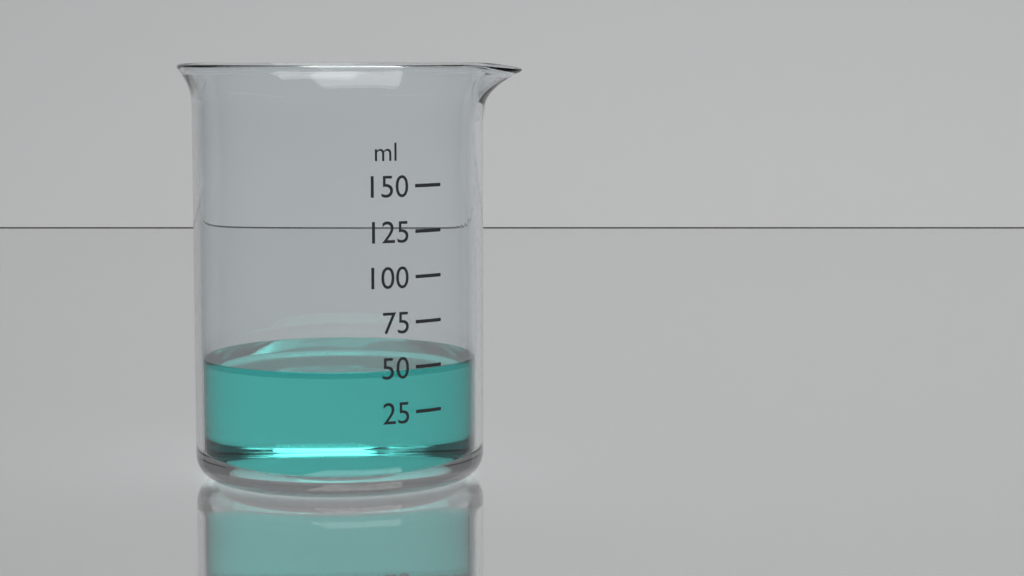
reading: 48 ml
